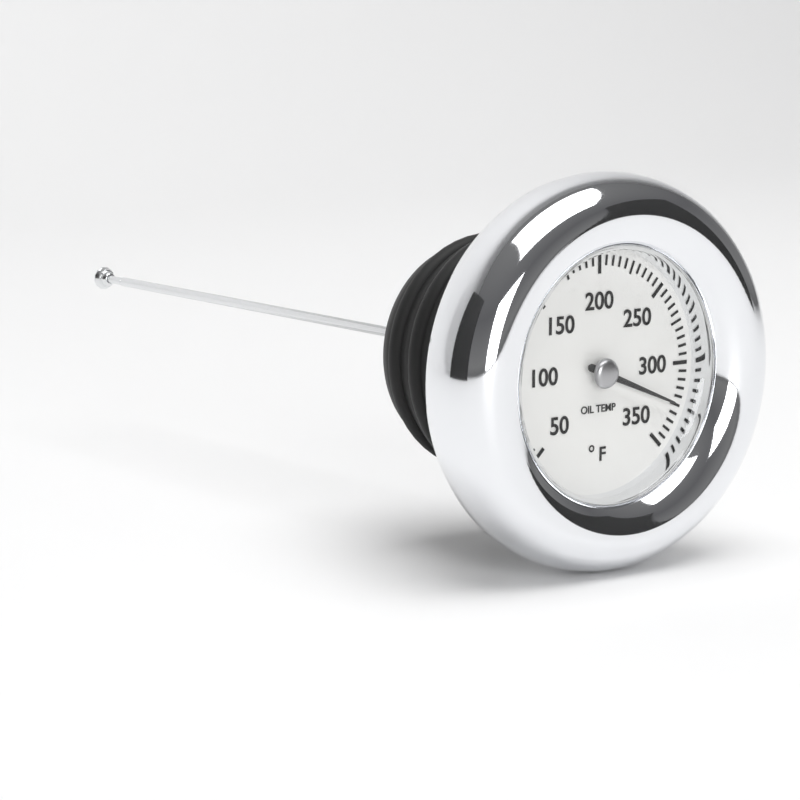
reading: 325 °F
